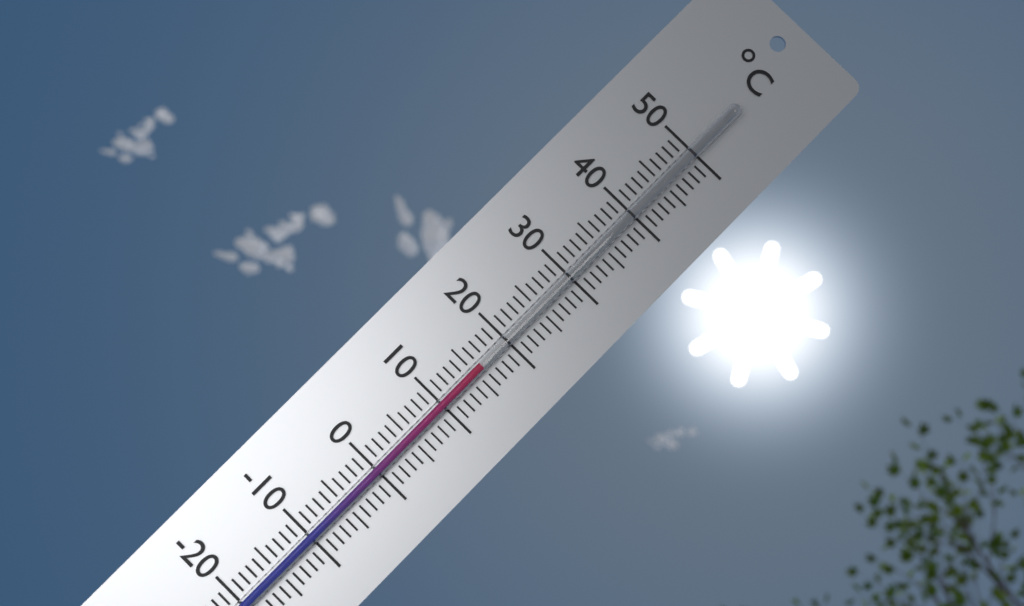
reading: 16 °C
